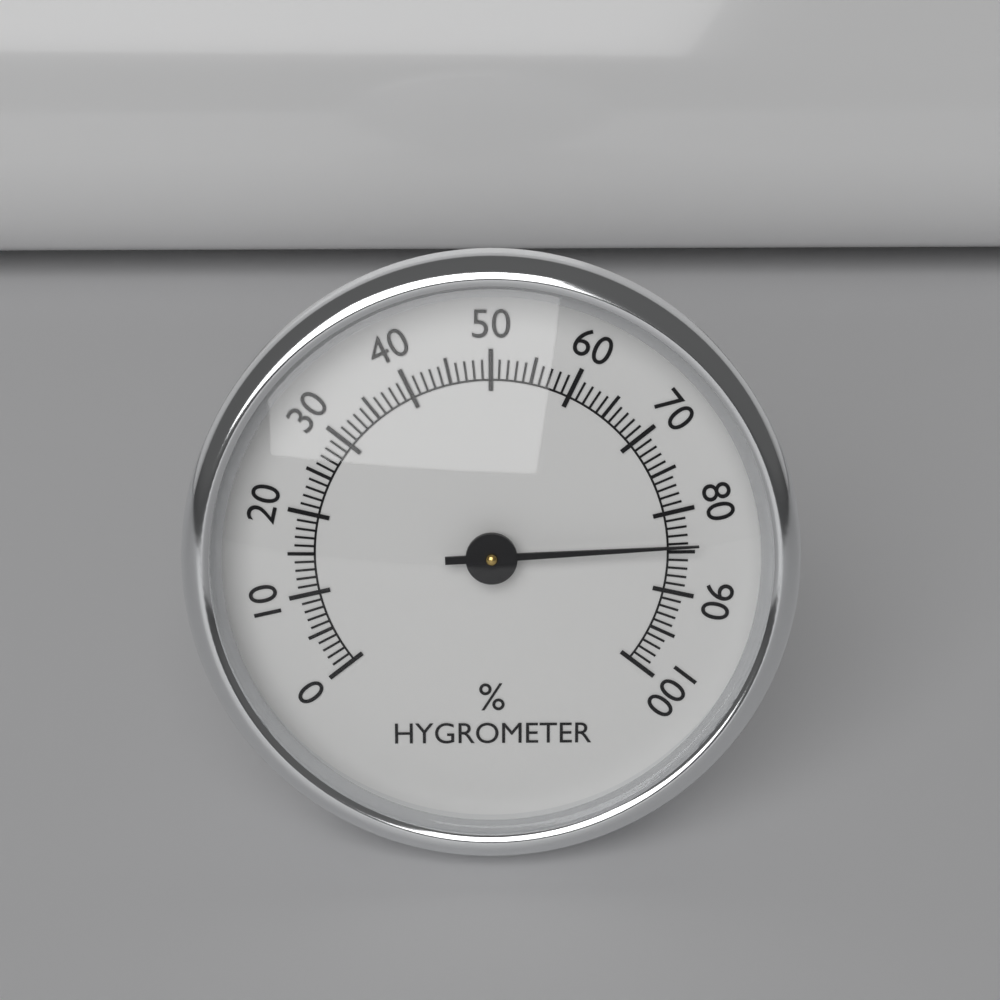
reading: 84 %
